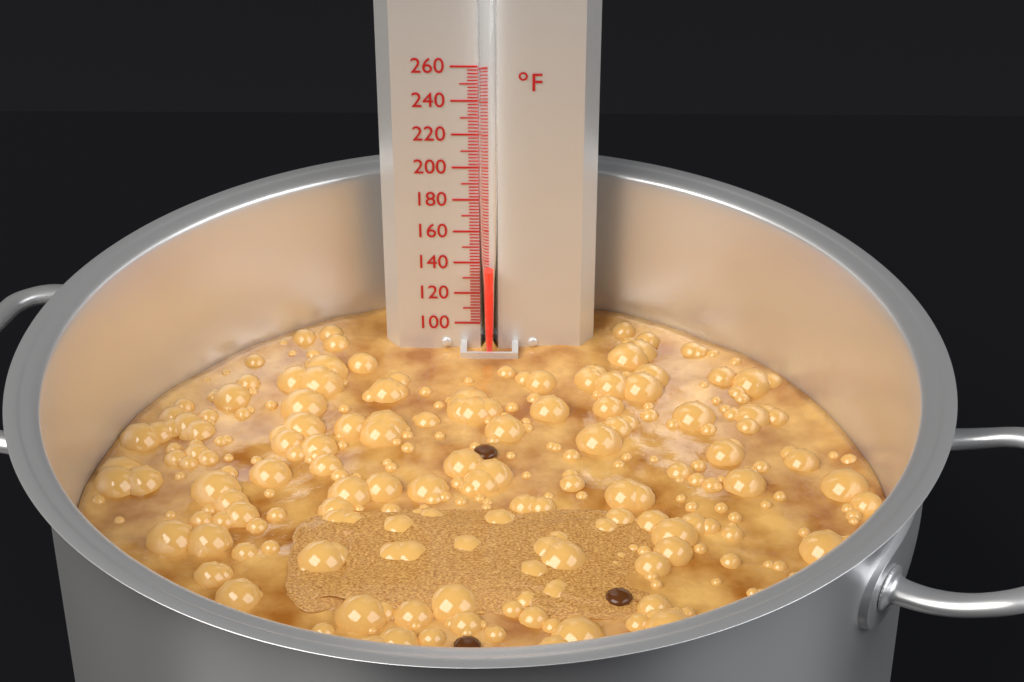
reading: 138 °F
